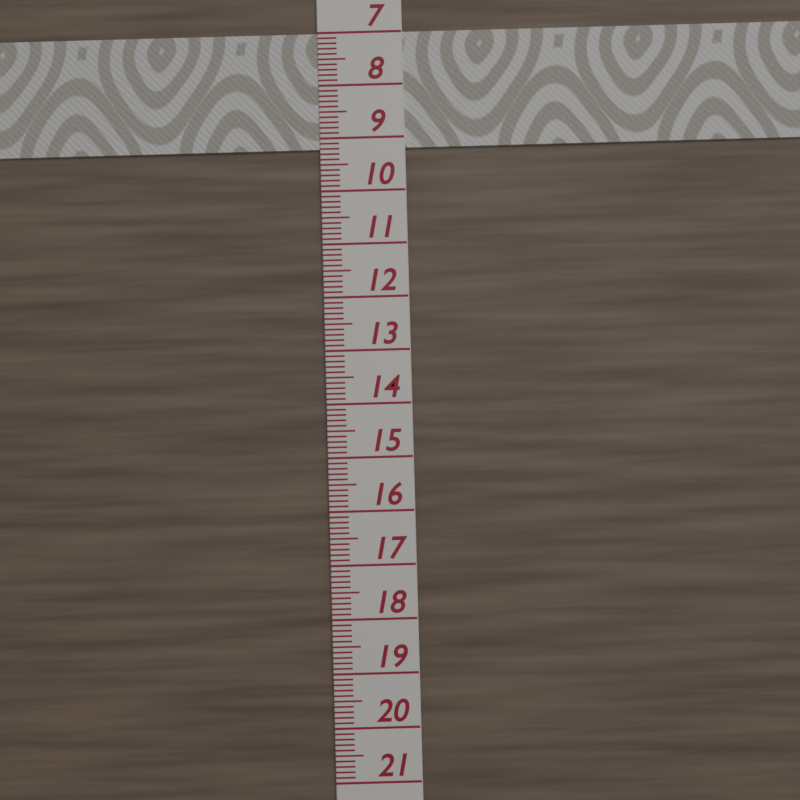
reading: 9.2 (no unit)
